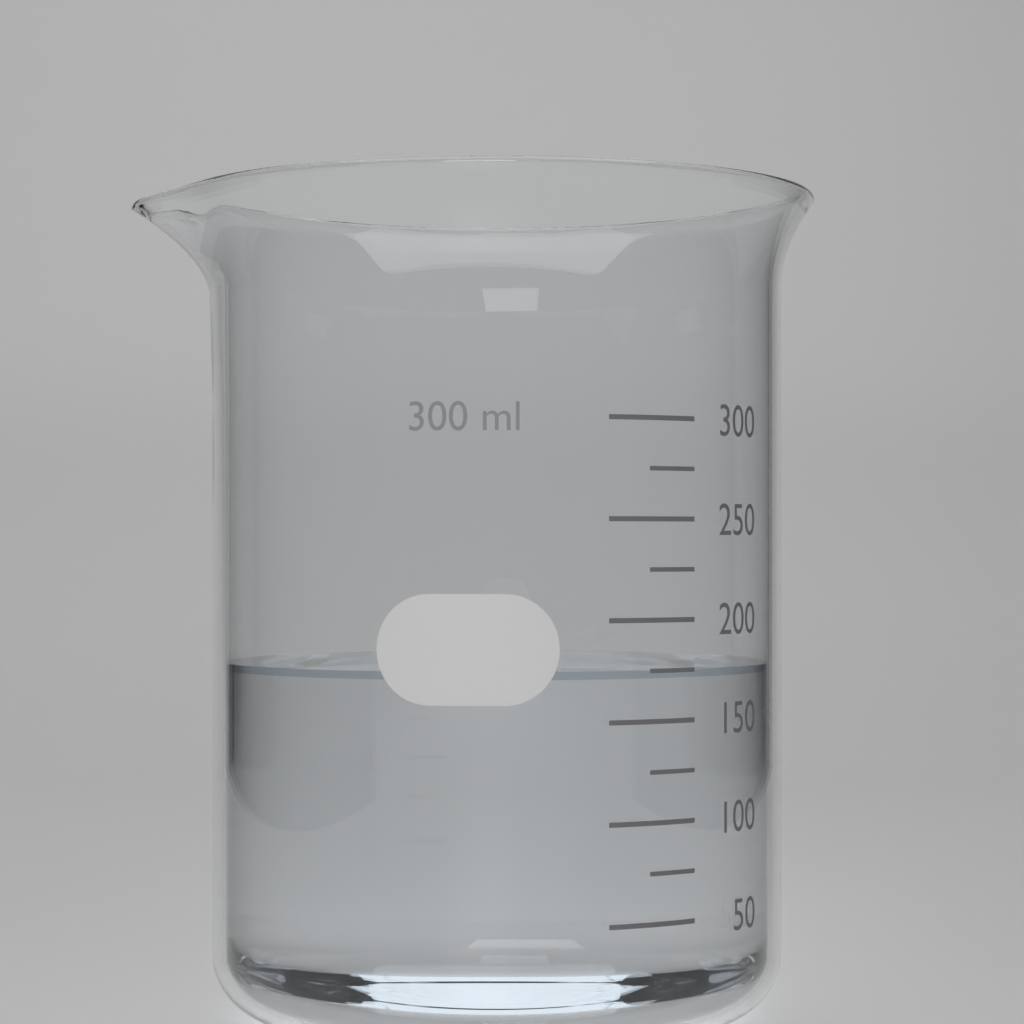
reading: 175 ml
